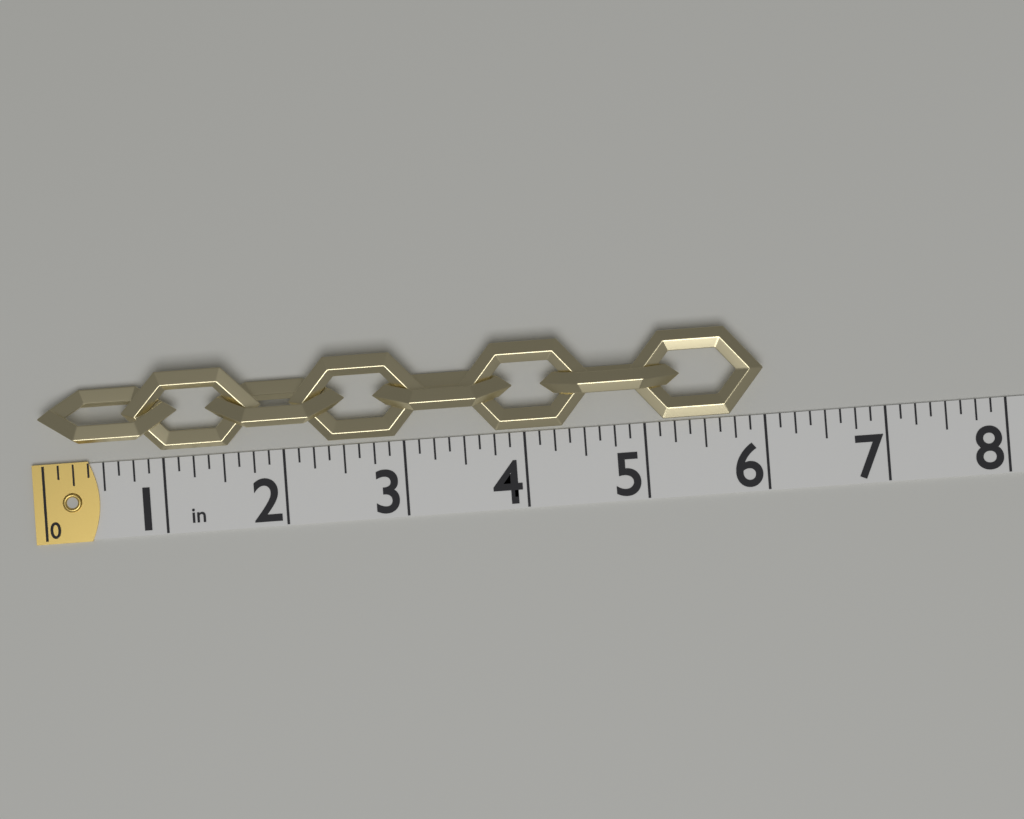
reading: 6.000 in
